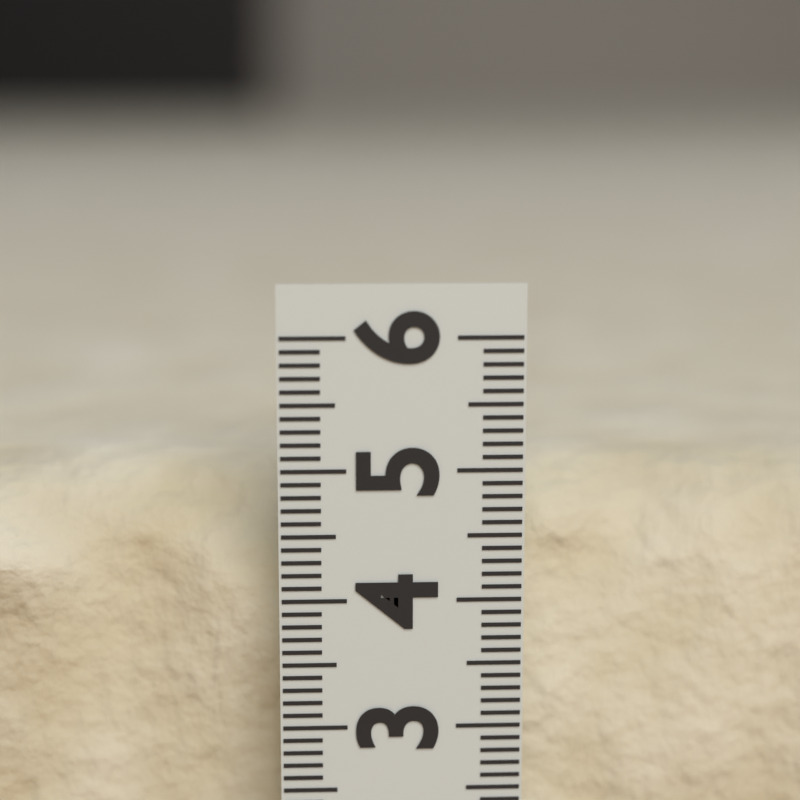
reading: 4.9 (no unit)
